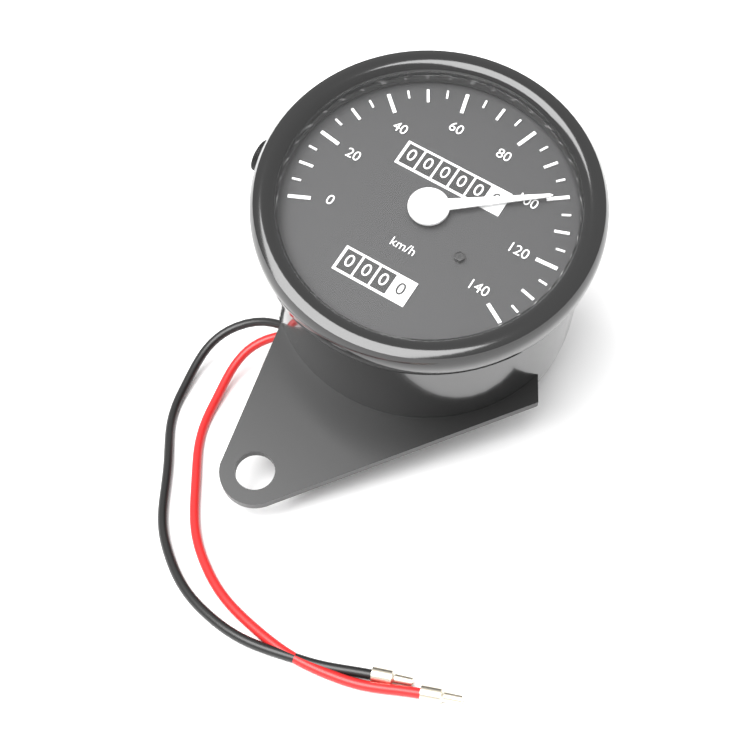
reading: 100 km/h
